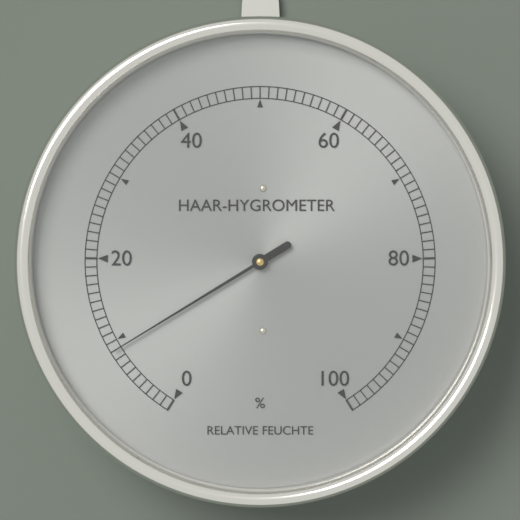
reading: 9 %
